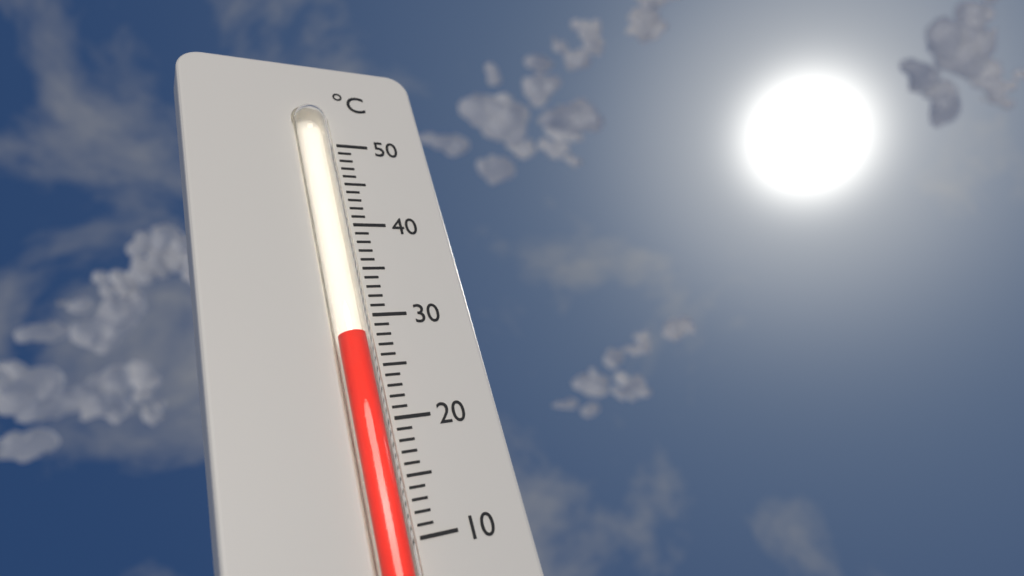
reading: 28 °C
